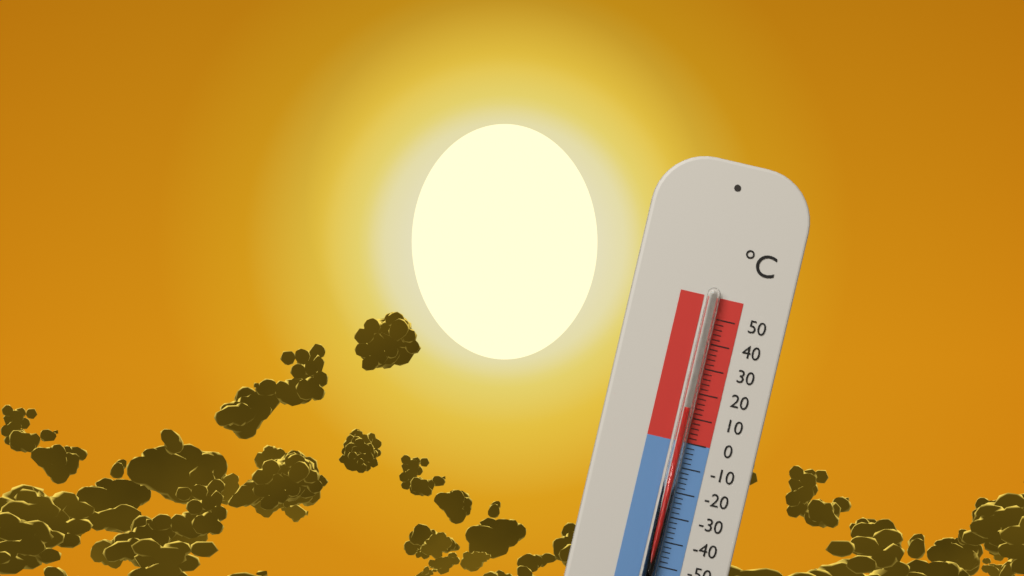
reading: 14 °C
